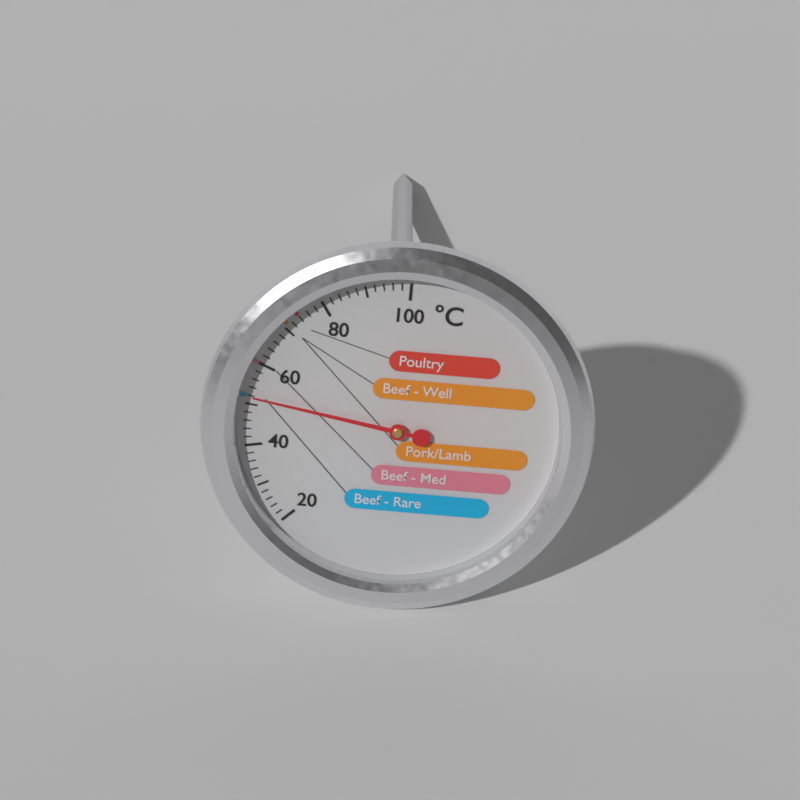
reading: 52 °C
